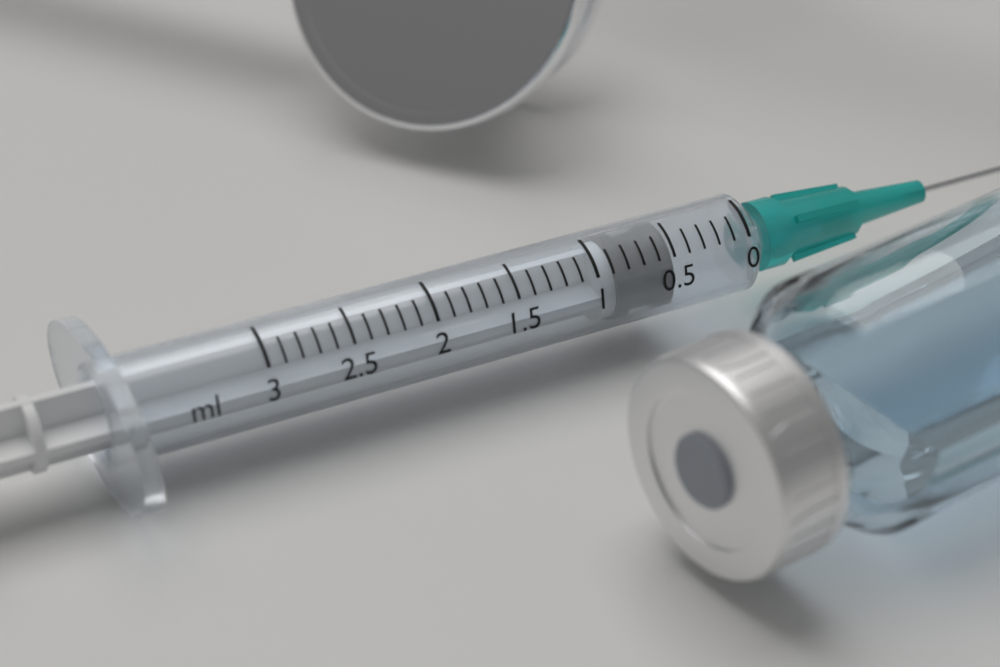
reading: 0.5 ml
